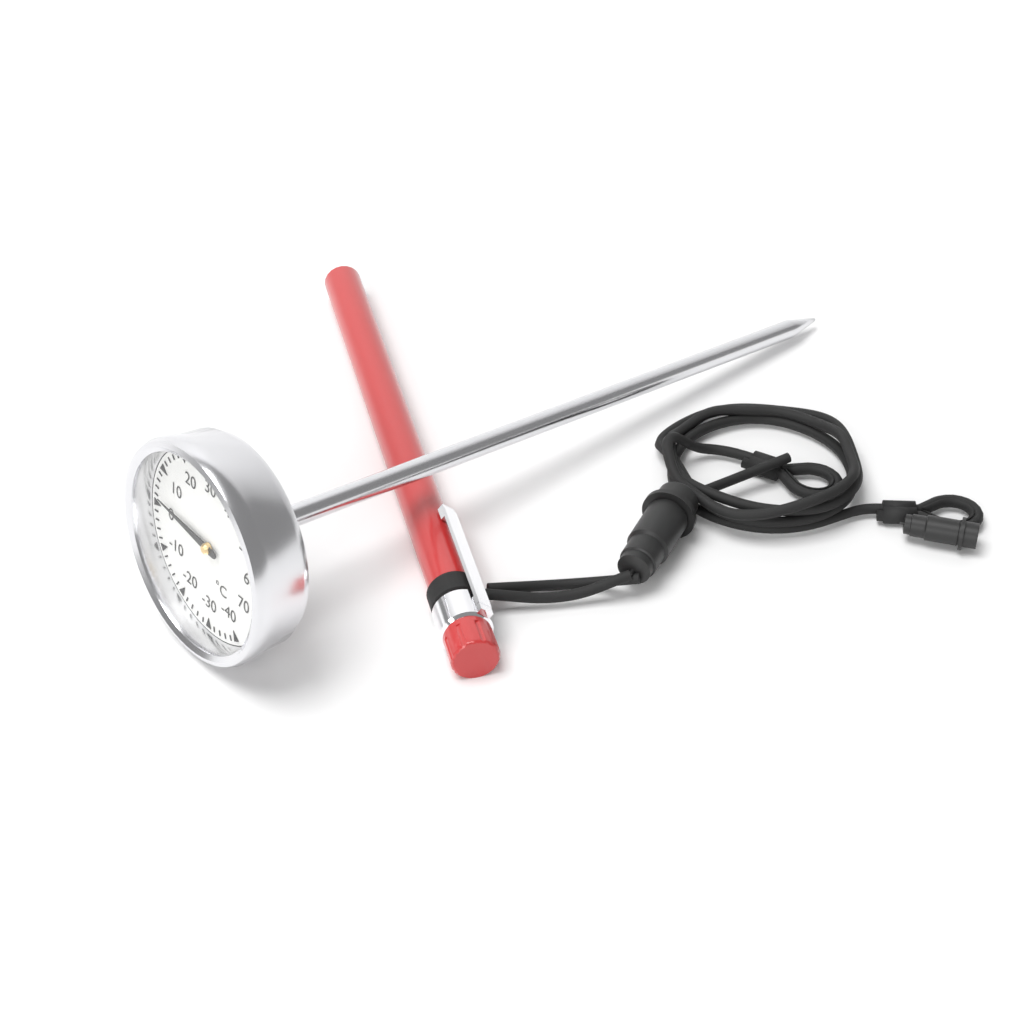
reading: 2 °C
